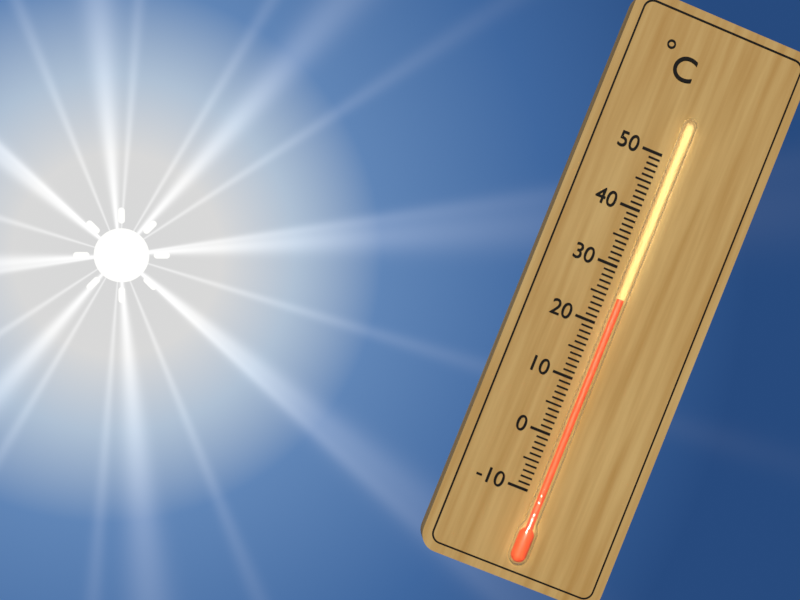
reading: 25 °C
